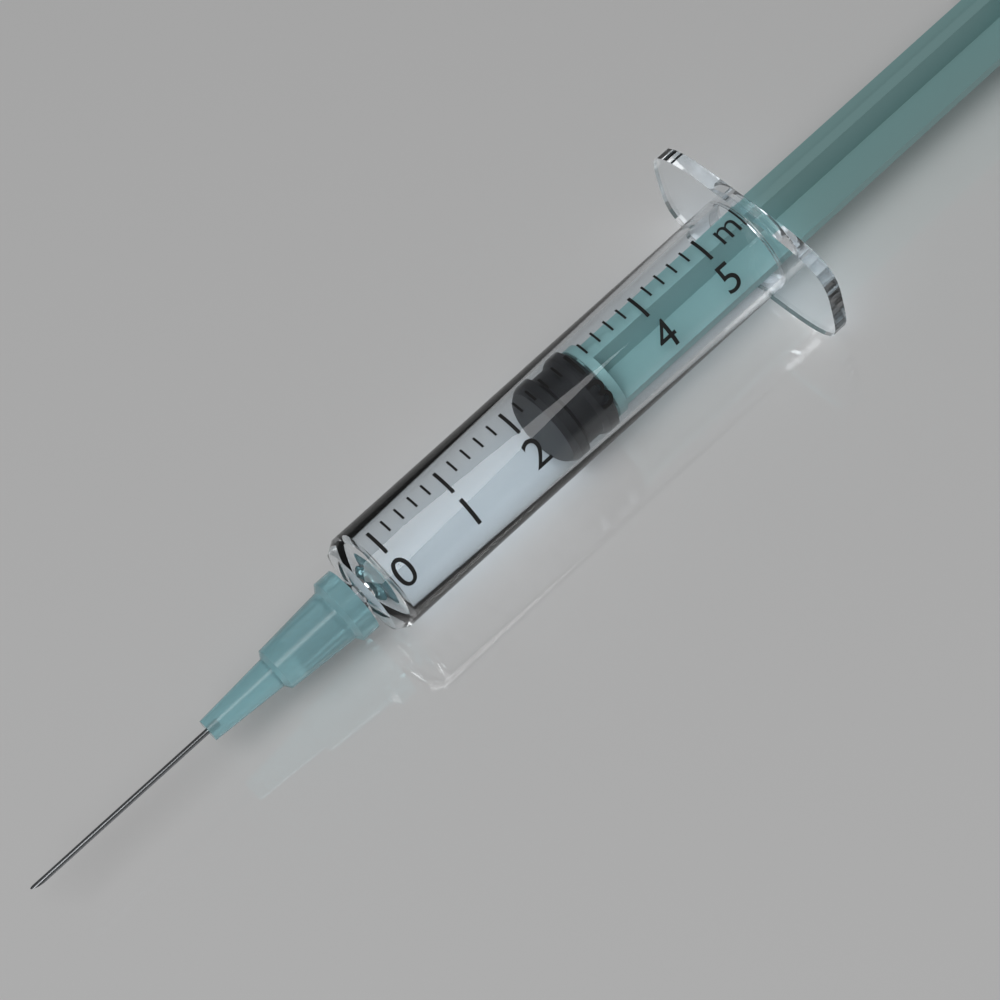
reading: 2.4 ml
